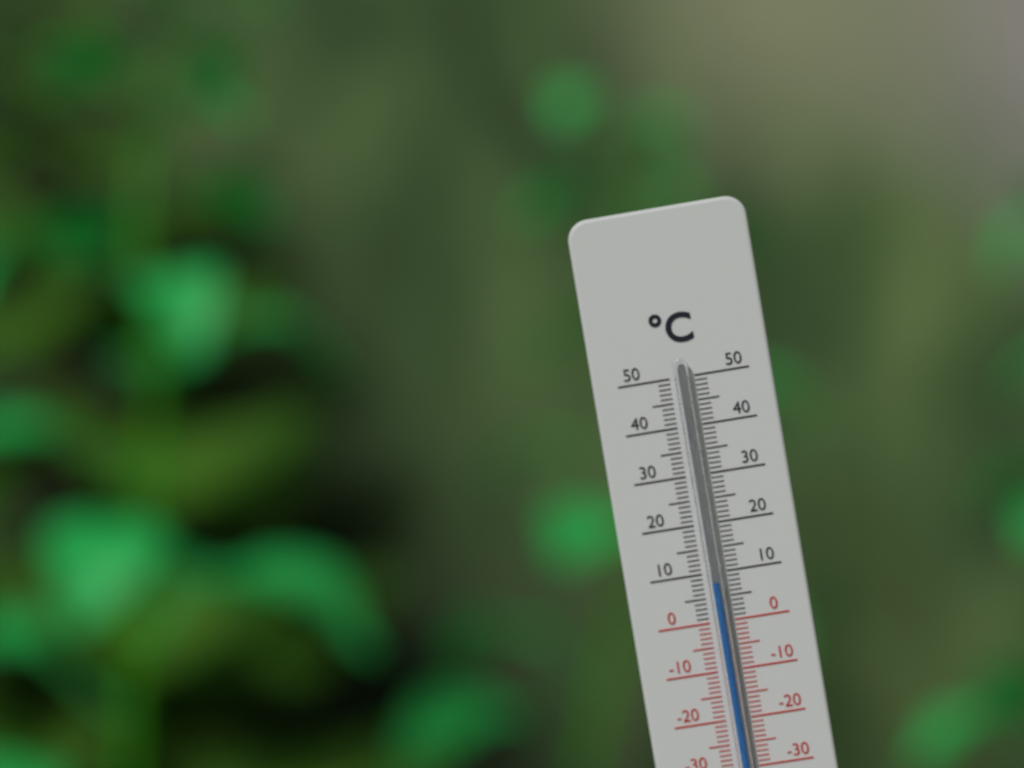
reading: 8 °C
